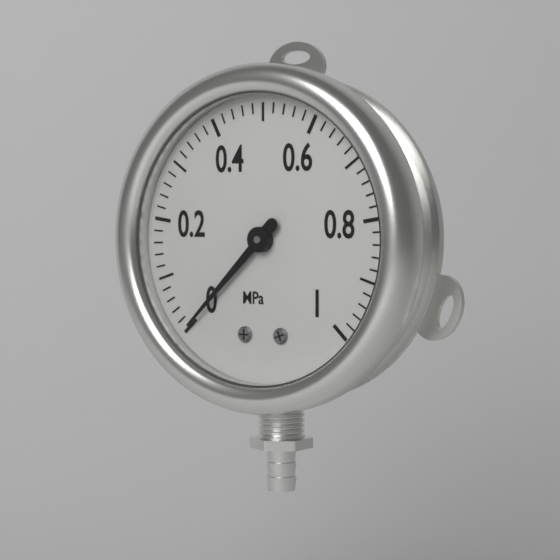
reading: 0.00 MPa
